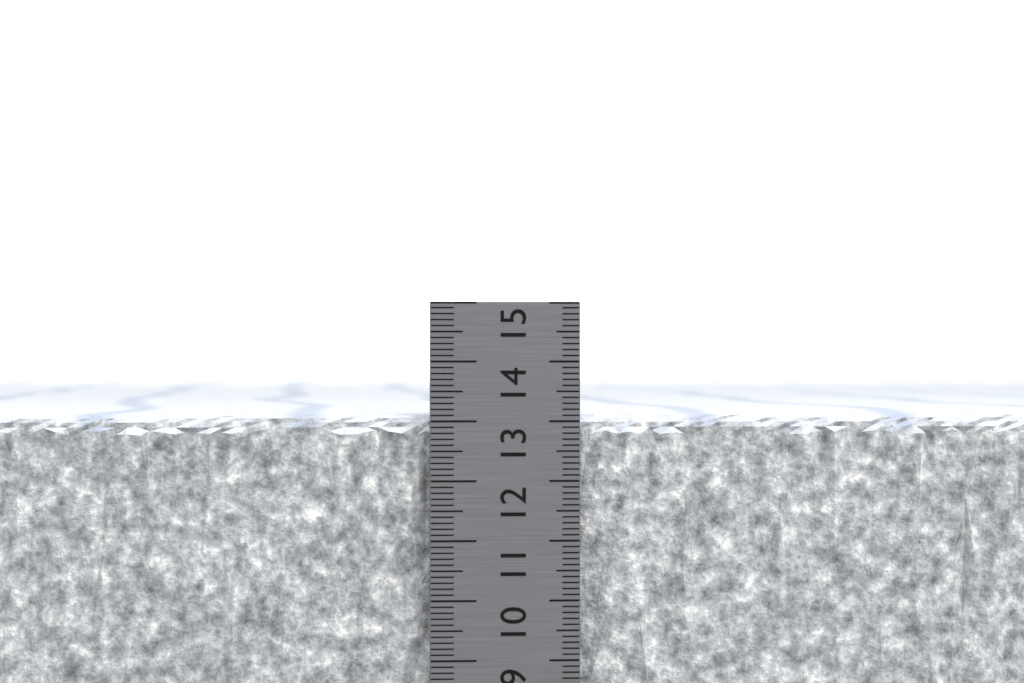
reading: 13.1 cm
